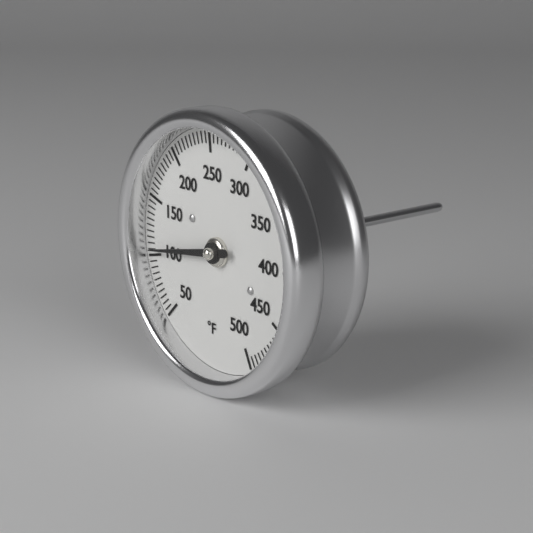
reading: 105 °F
